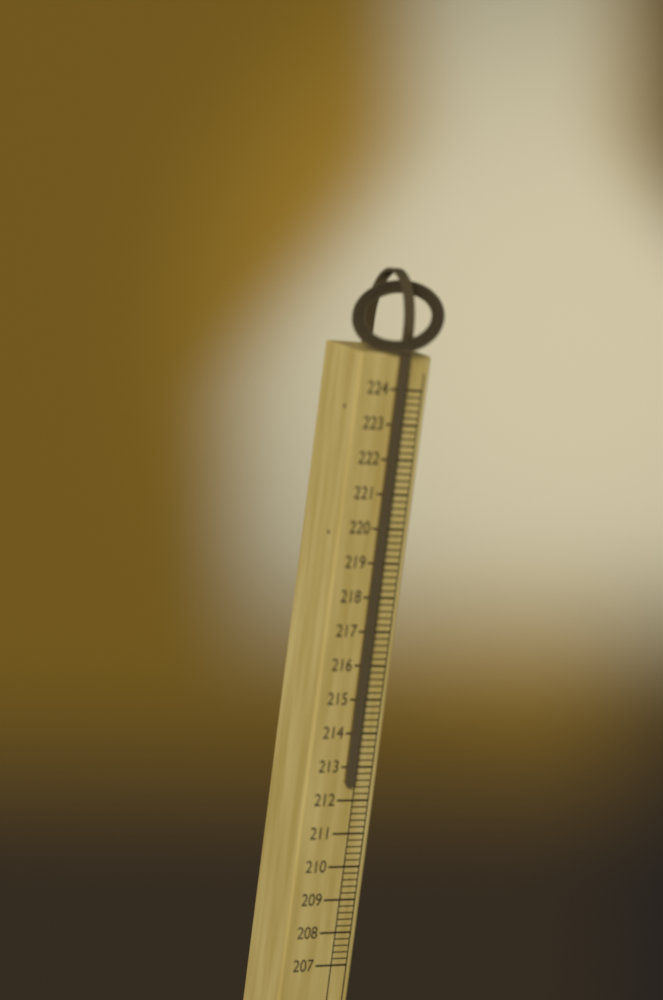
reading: 212.4 (no unit)
